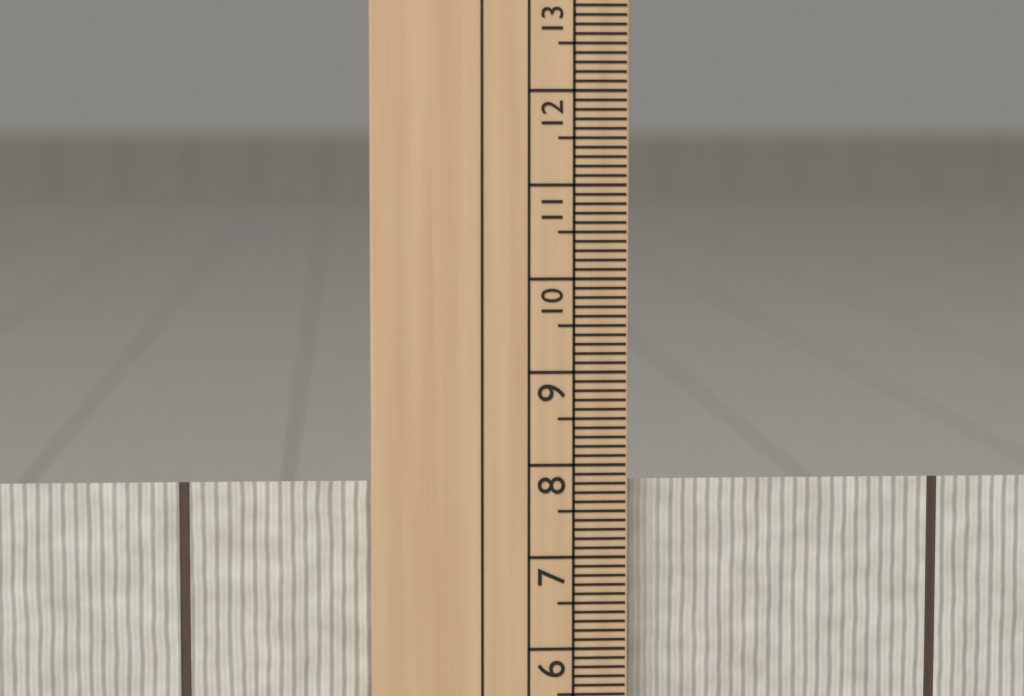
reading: 7.8 cm
